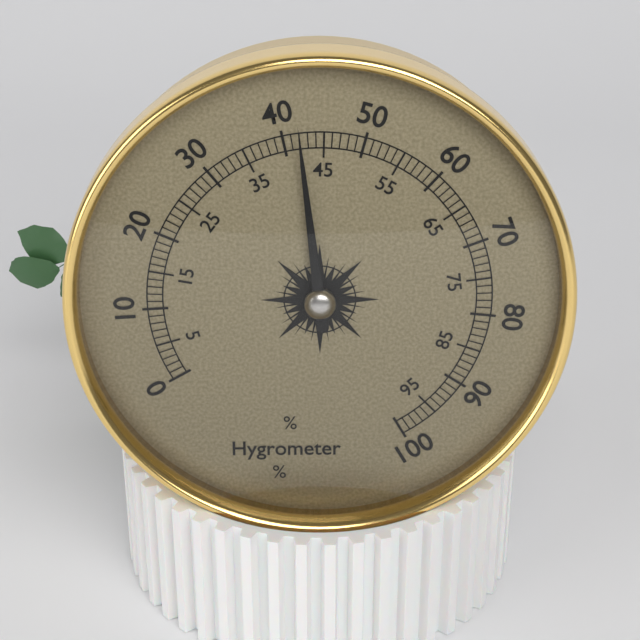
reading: 42 %
